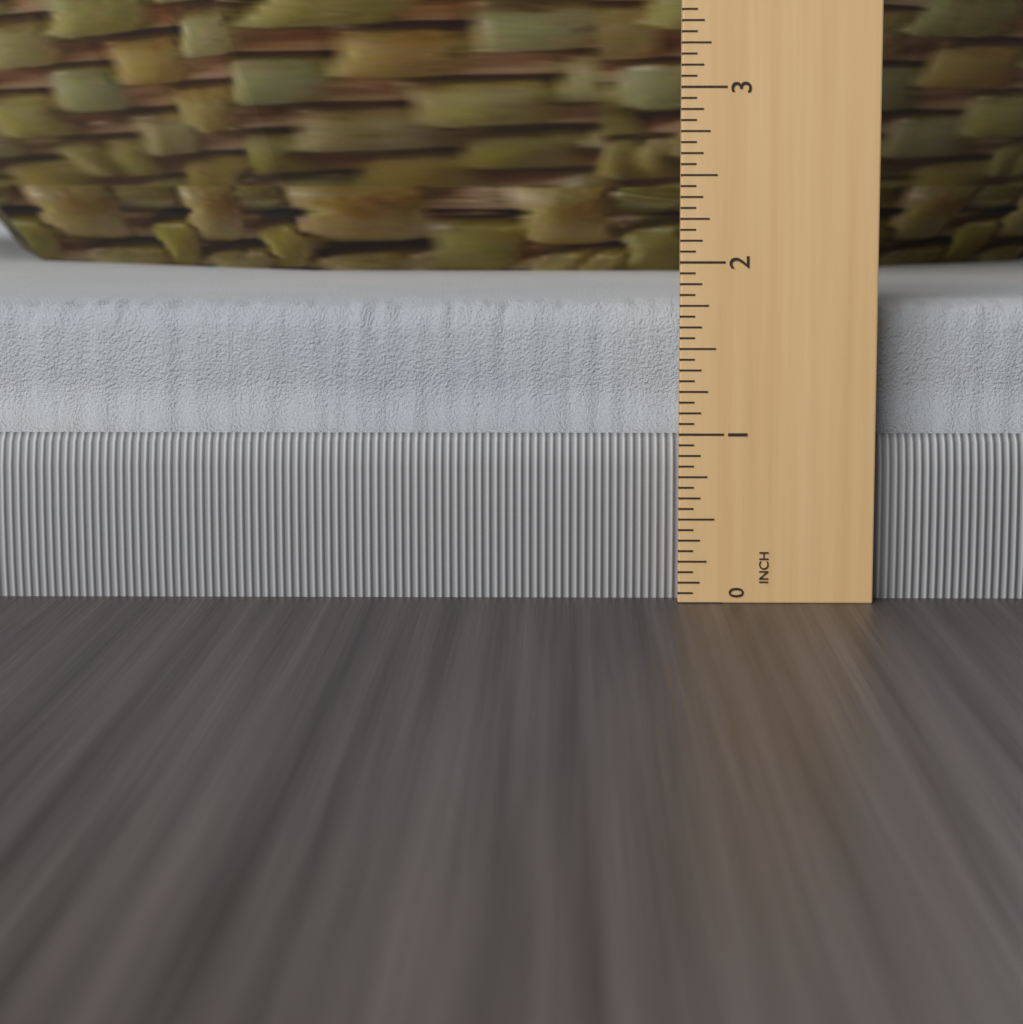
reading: 1.7500 in
